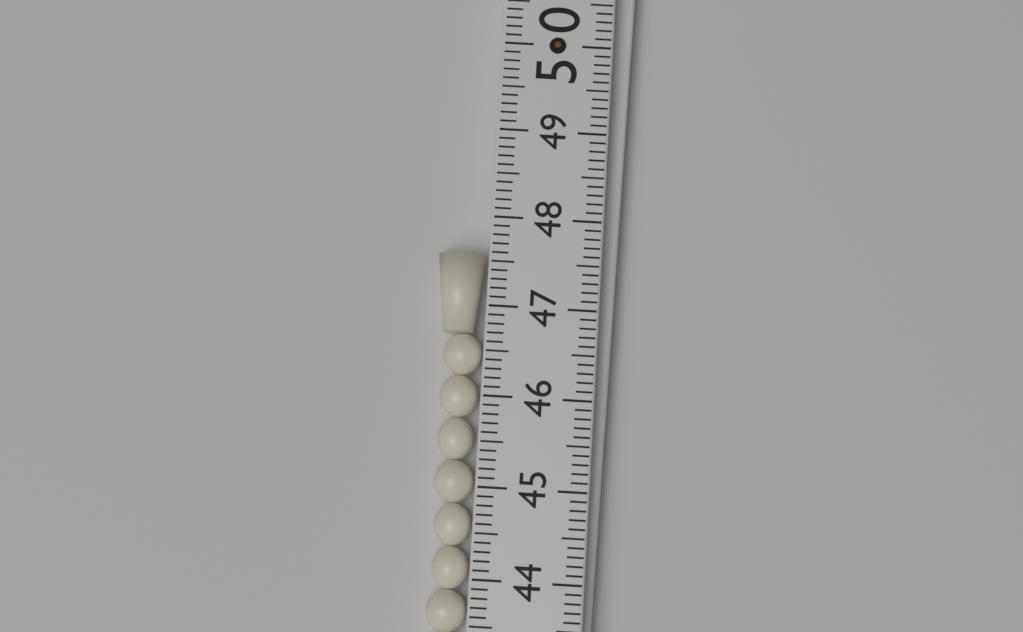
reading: 47.6 (no unit)
